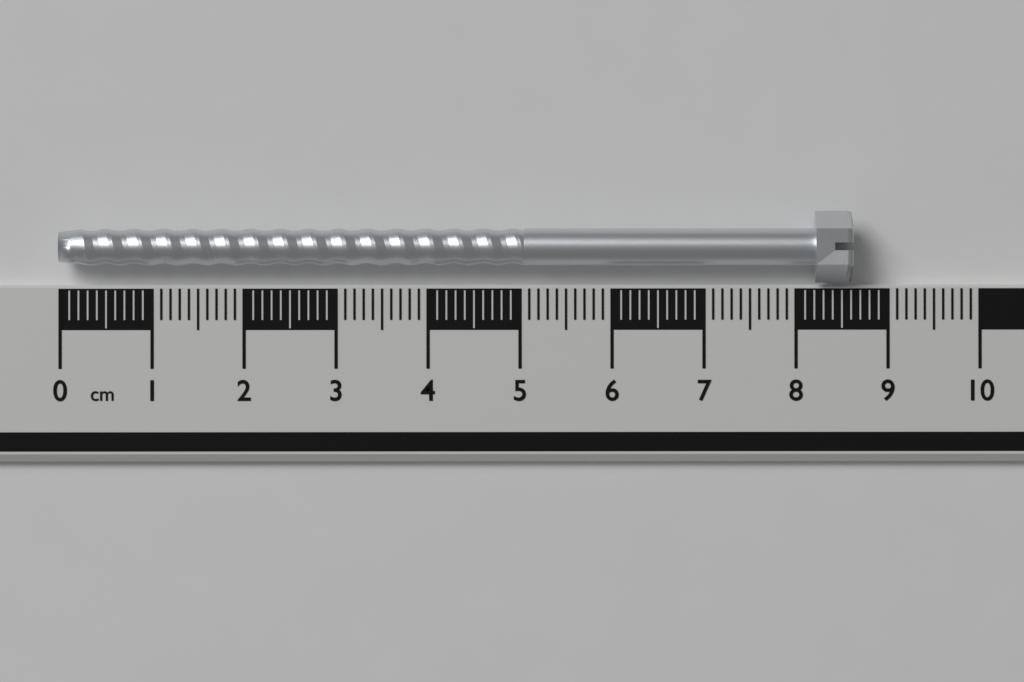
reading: 8.6 cm
